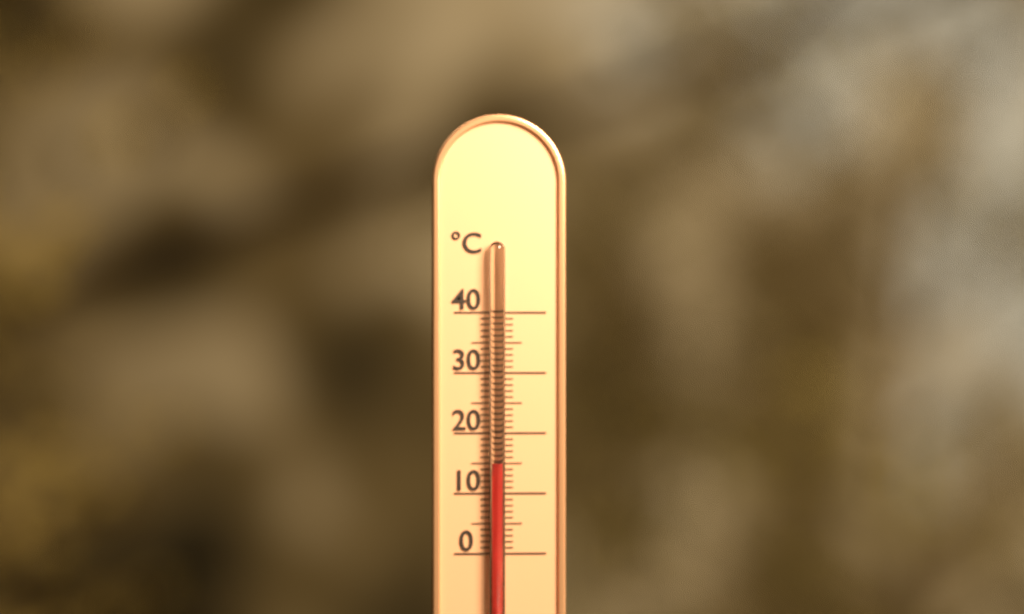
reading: 15 °C
